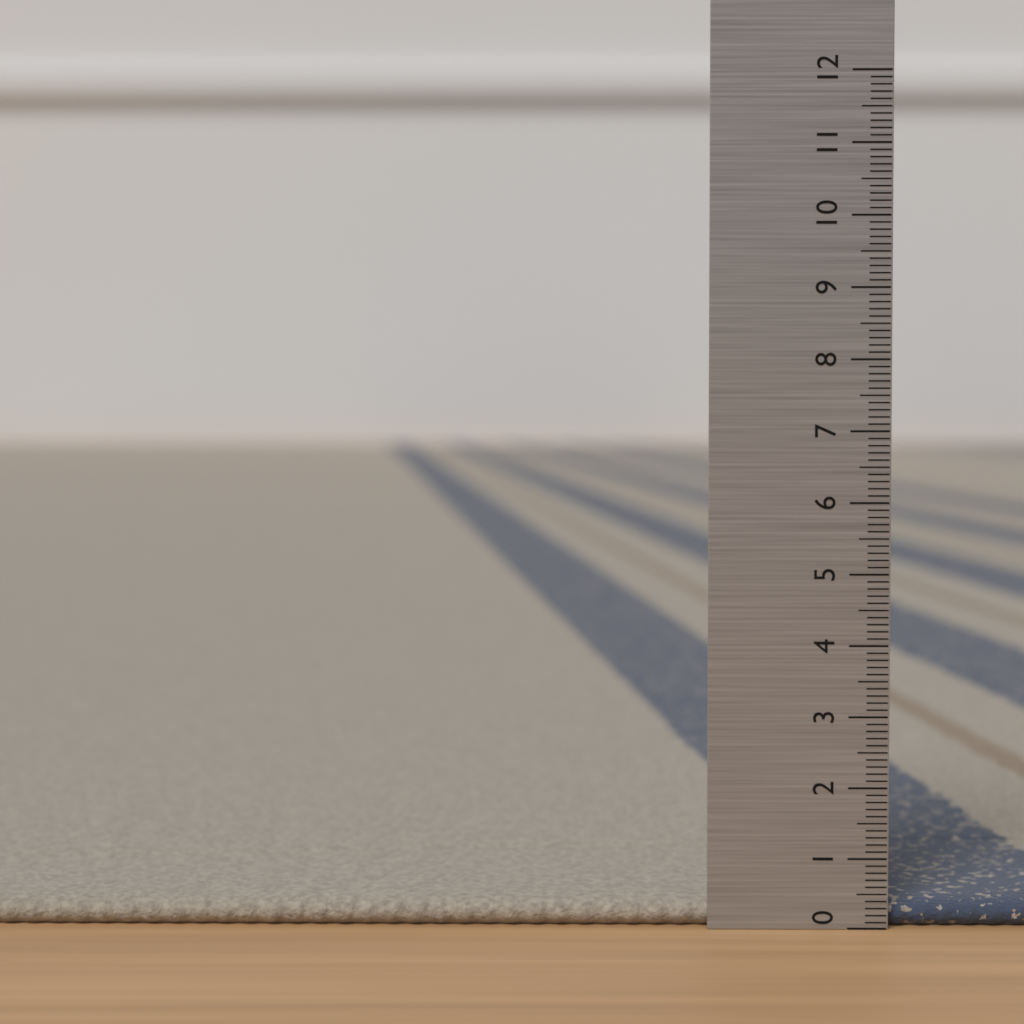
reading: 0.4 (no unit)
